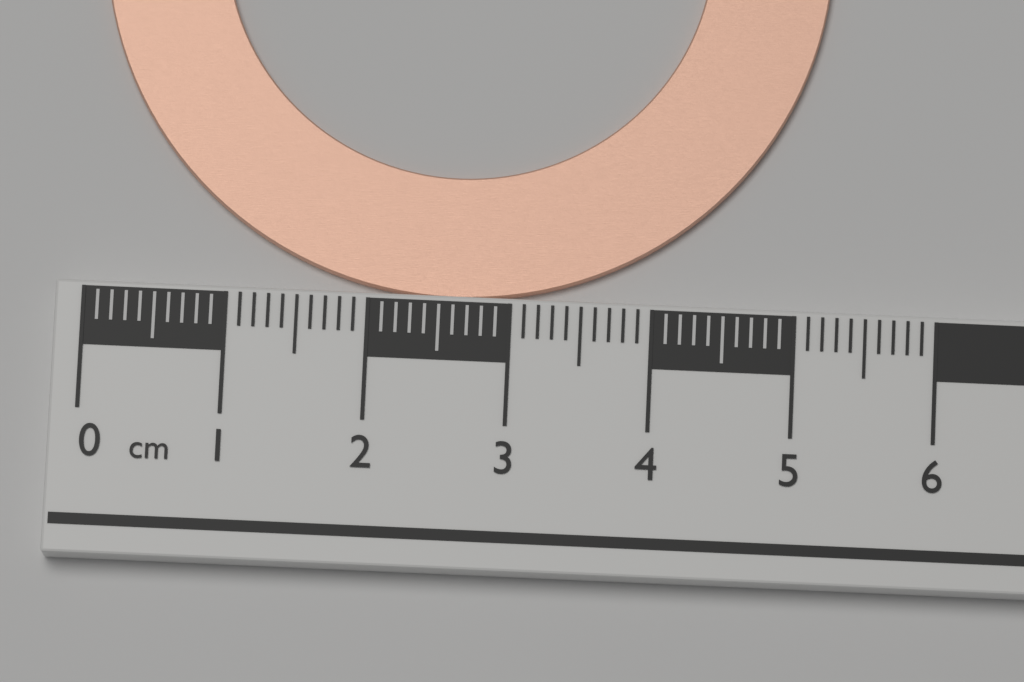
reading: 5.2 cm
